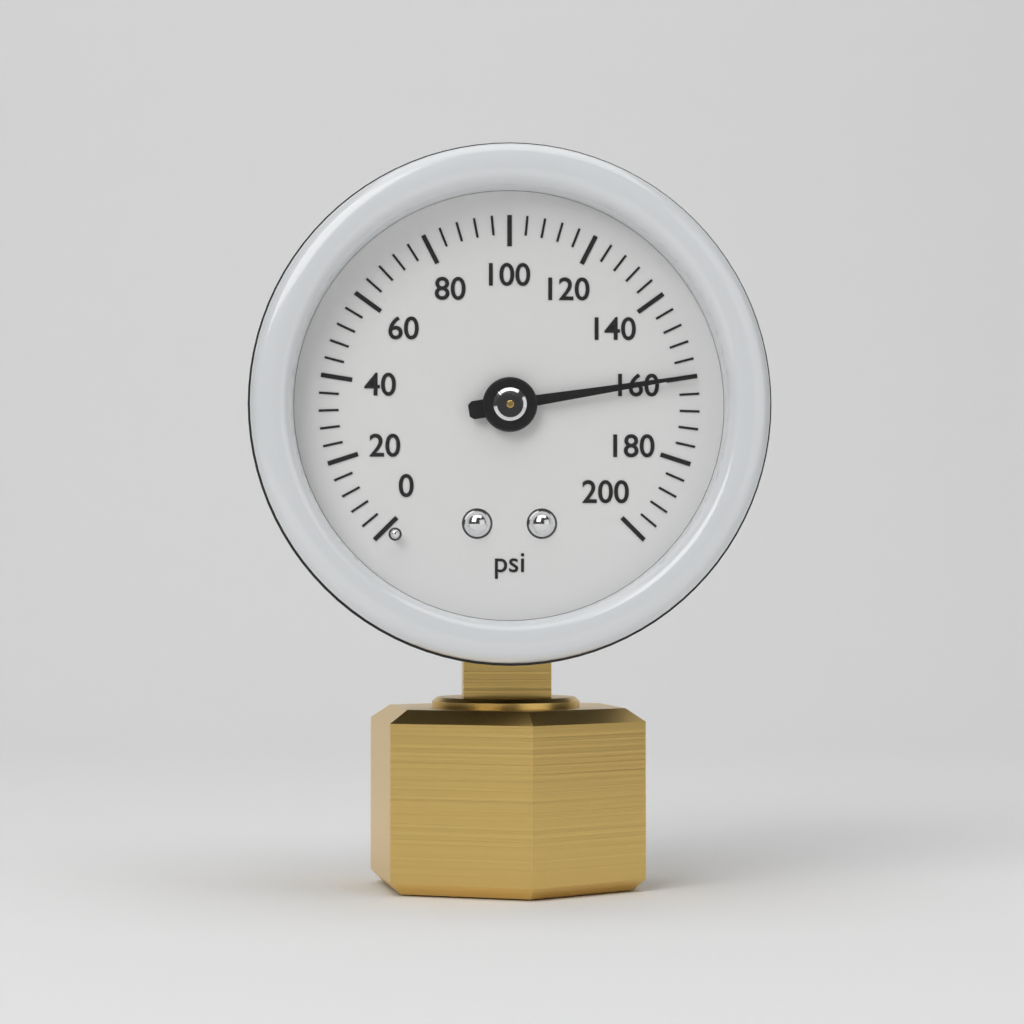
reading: 160 psi
